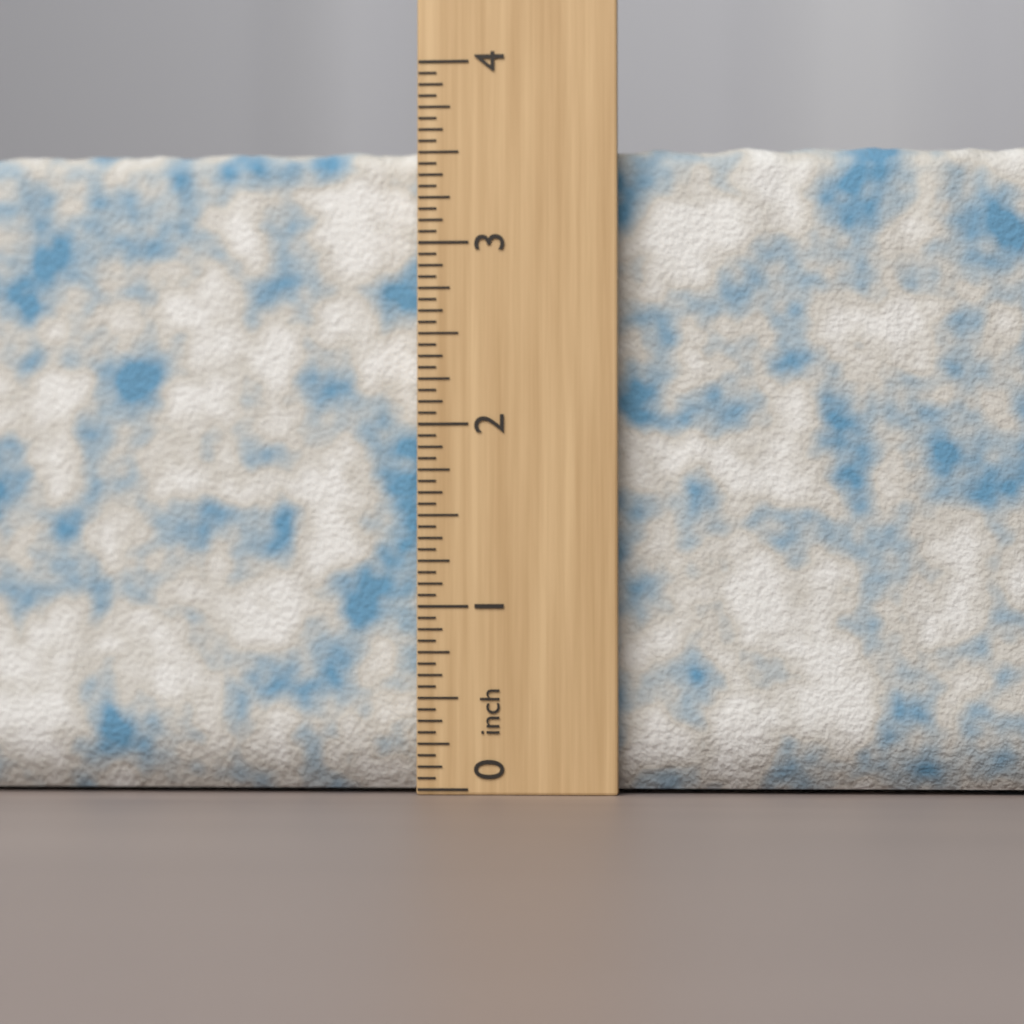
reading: 3.5625 inch
